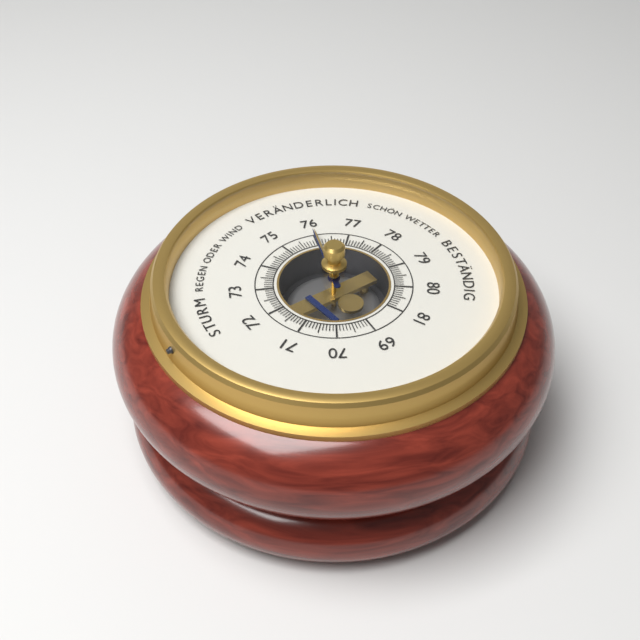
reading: 76.0 (no unit)
